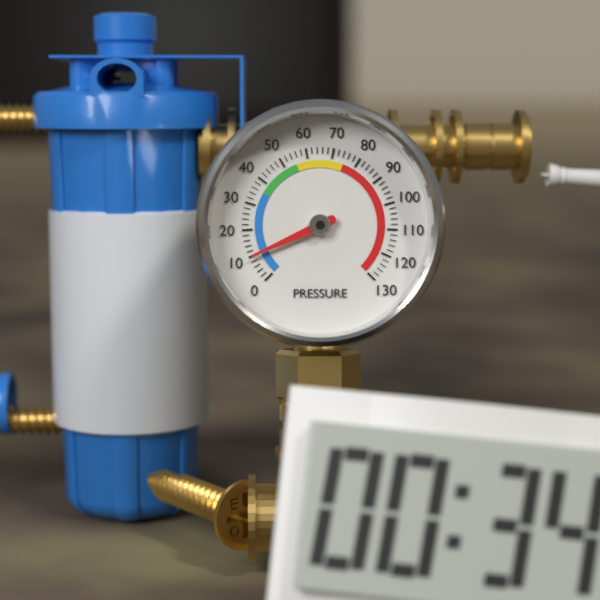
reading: 10 (no unit)
